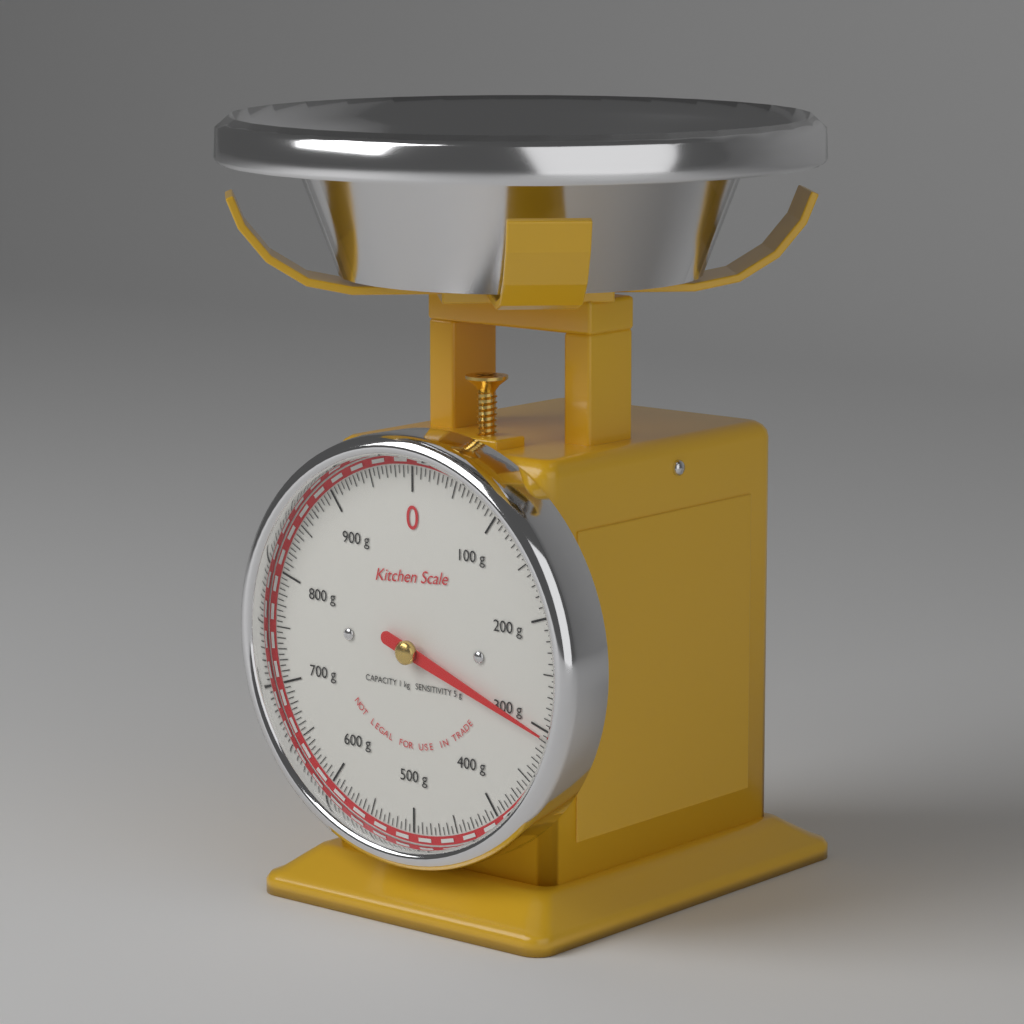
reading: 305 g
